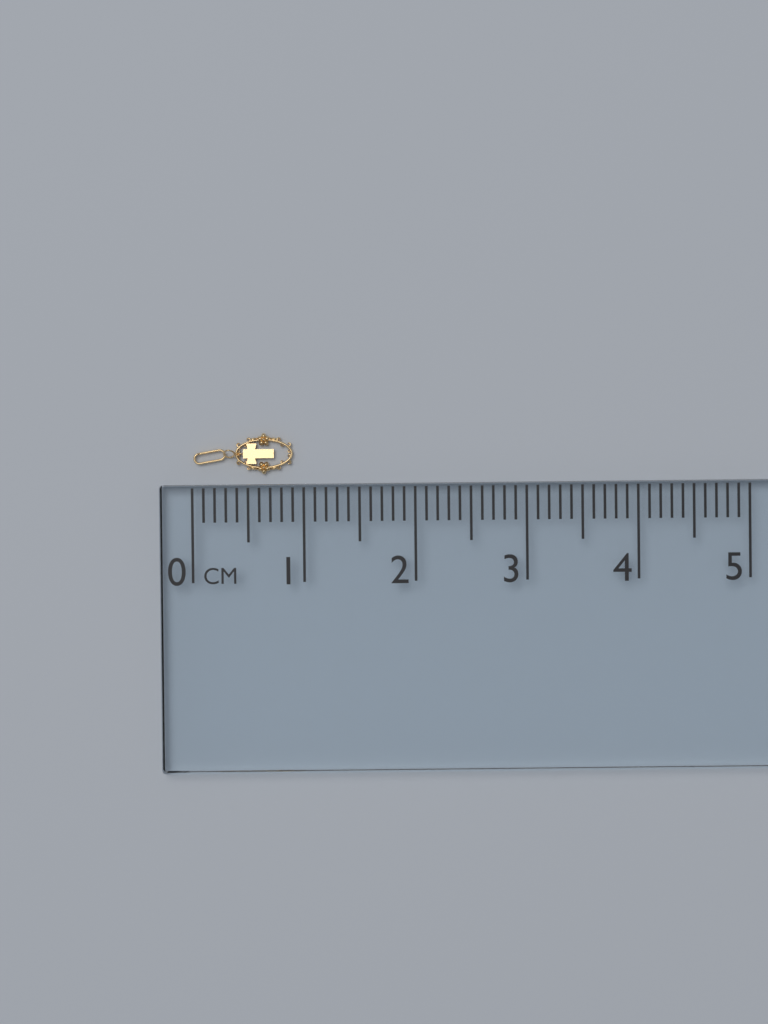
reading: 0.9 cm
